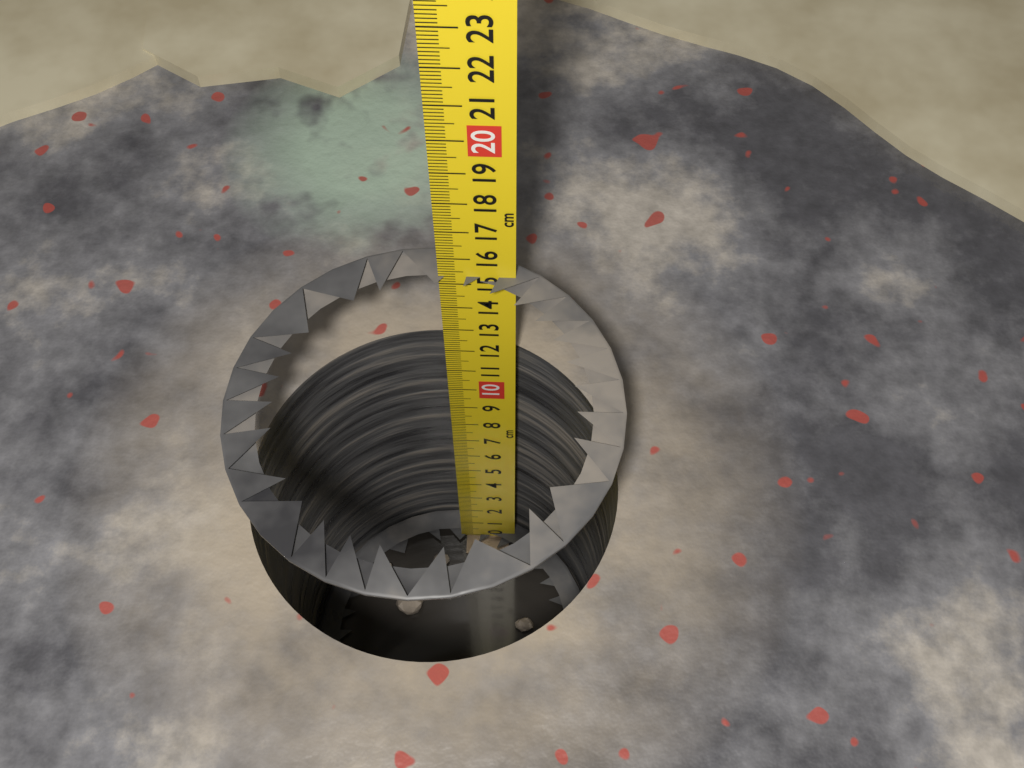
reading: 15.3 cm
